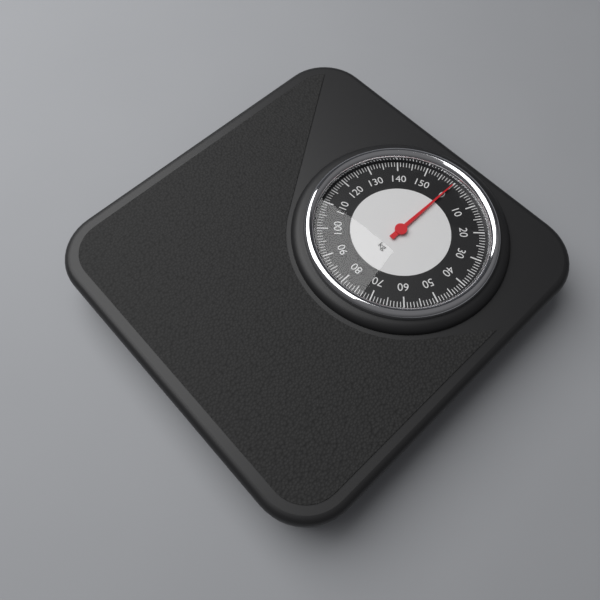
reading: 0 kg
